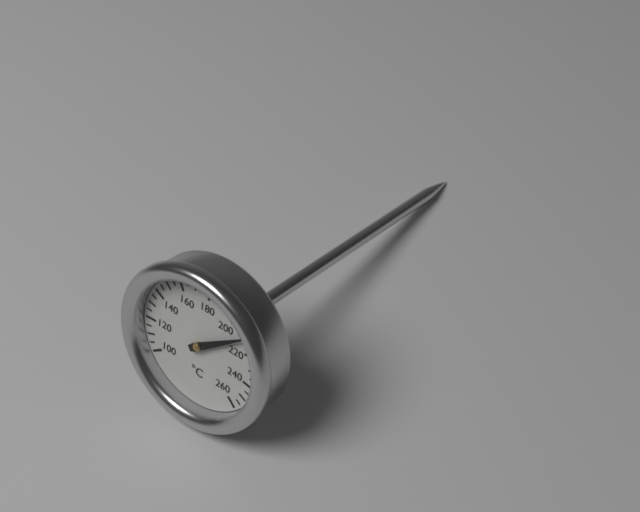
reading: 210 °C
